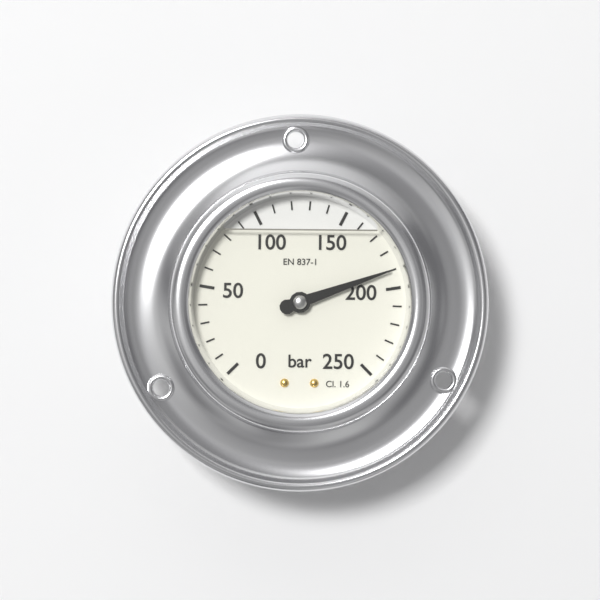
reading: 190 bar
